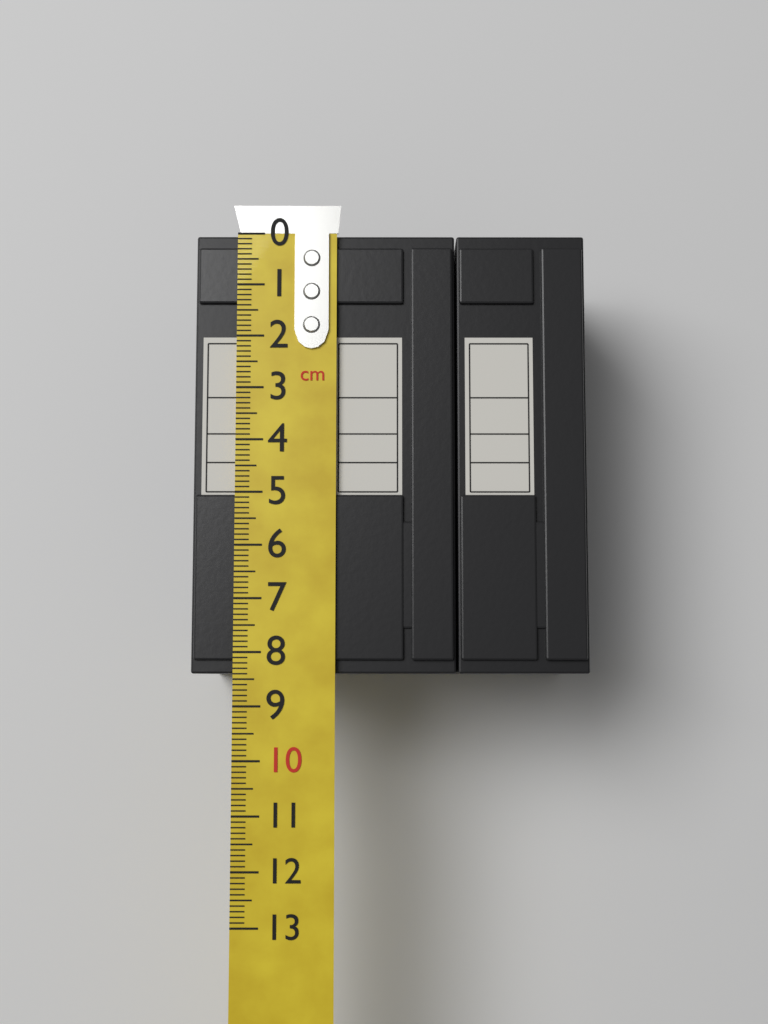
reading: 8.4 cm
